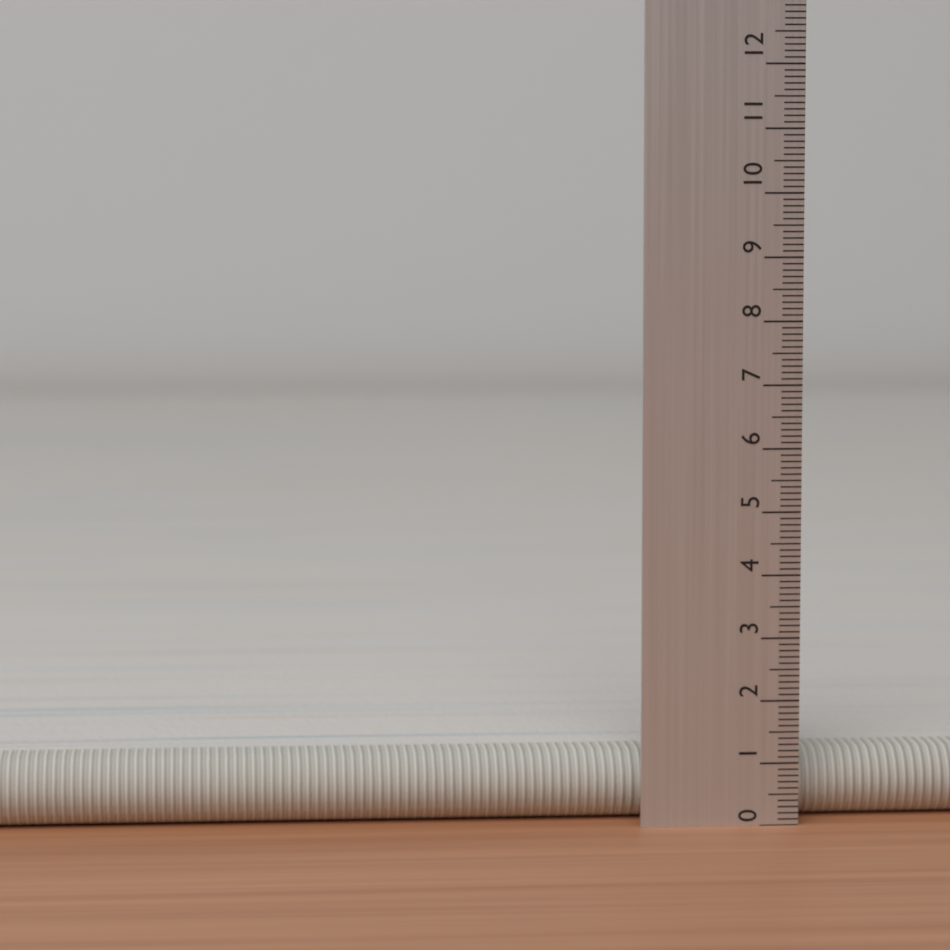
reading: 1.1 (no unit)
